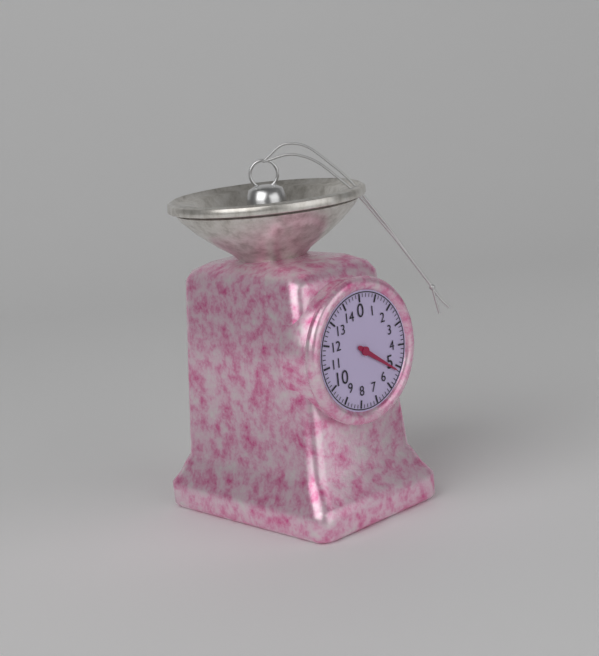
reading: 5.2 (no unit)
